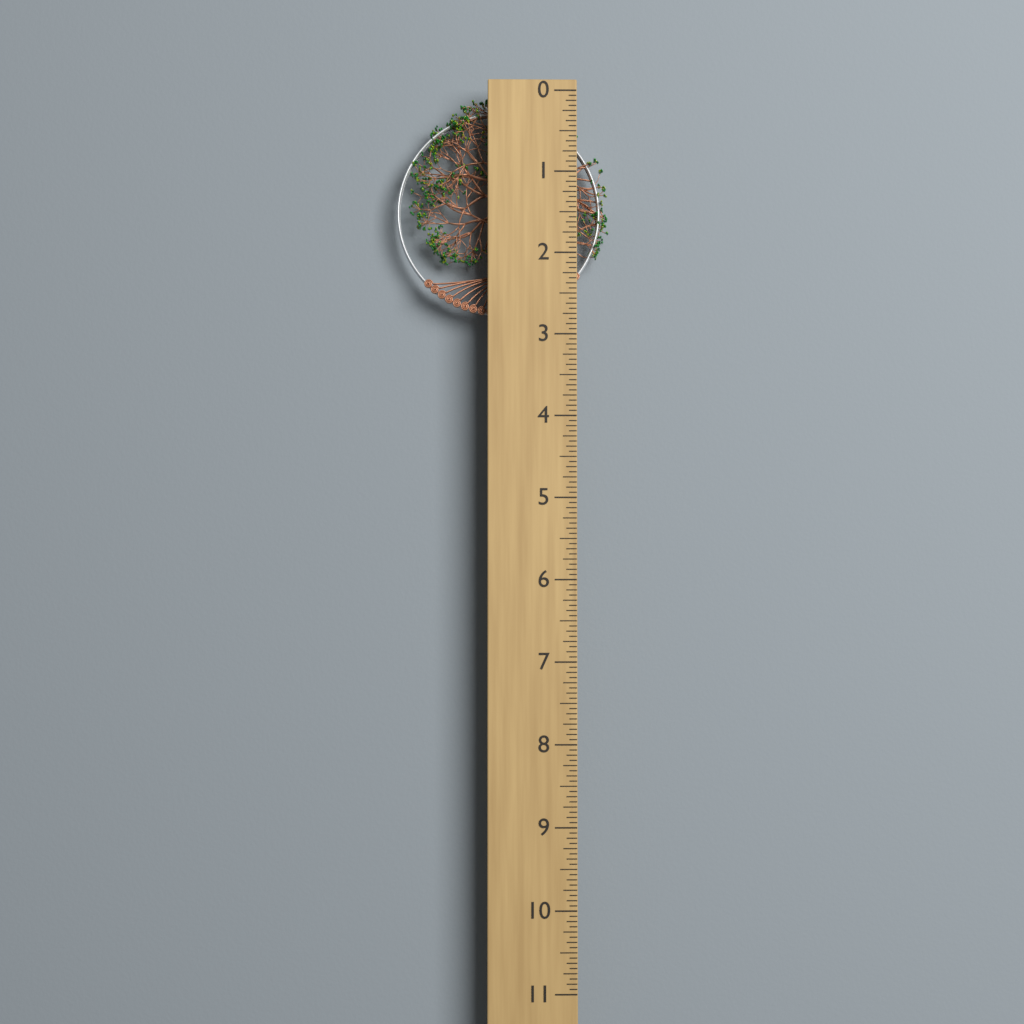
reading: 2.7500 (no unit)
